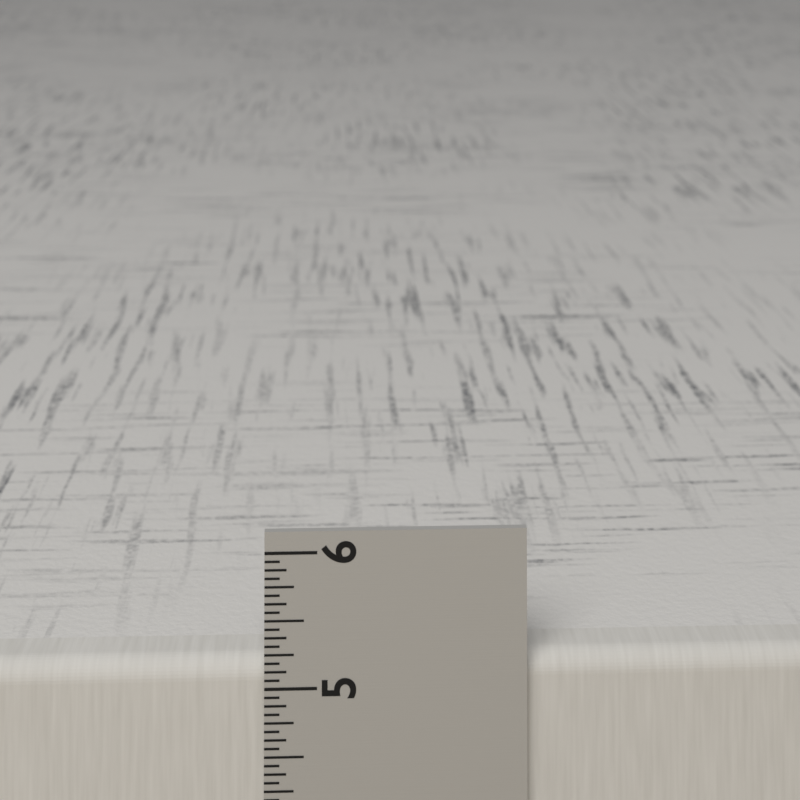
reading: 5.1875 in
